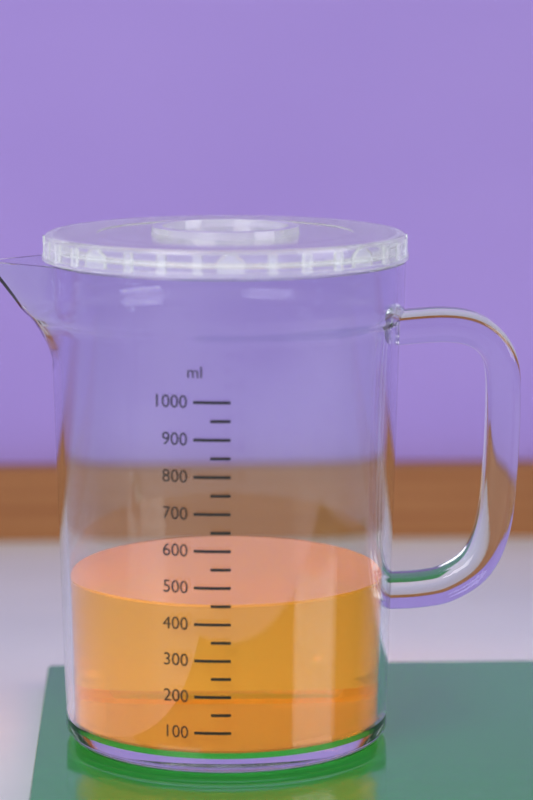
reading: 450 ml
